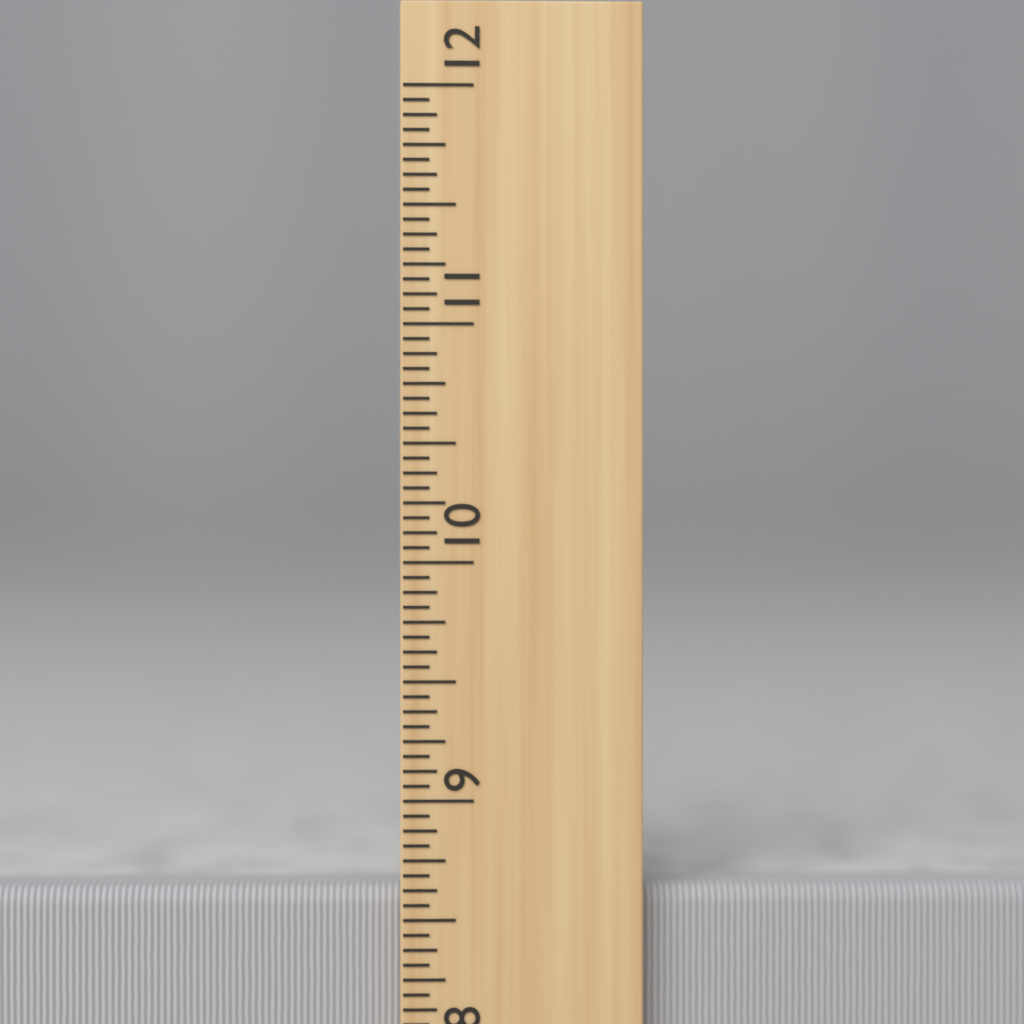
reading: 8.6250 inch
